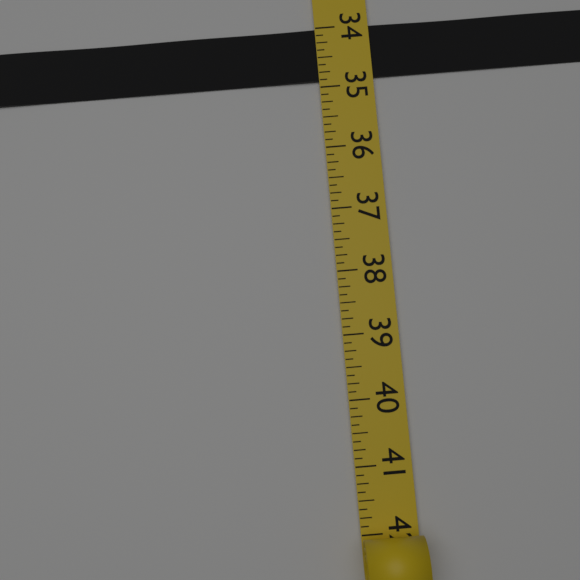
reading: 34.875 (no unit)
